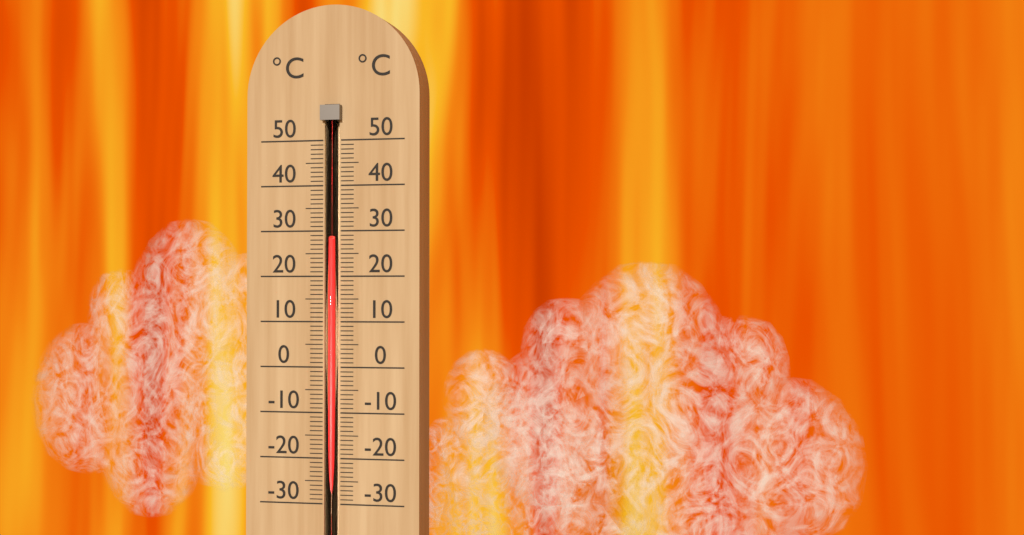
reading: 28 °C
